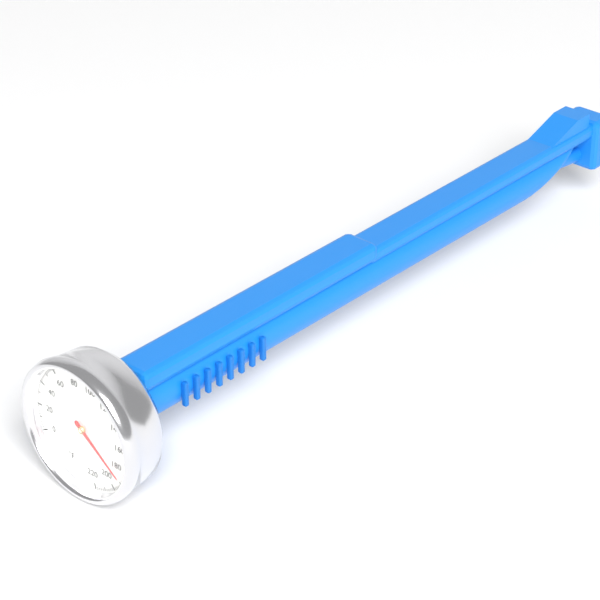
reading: 188 °F
